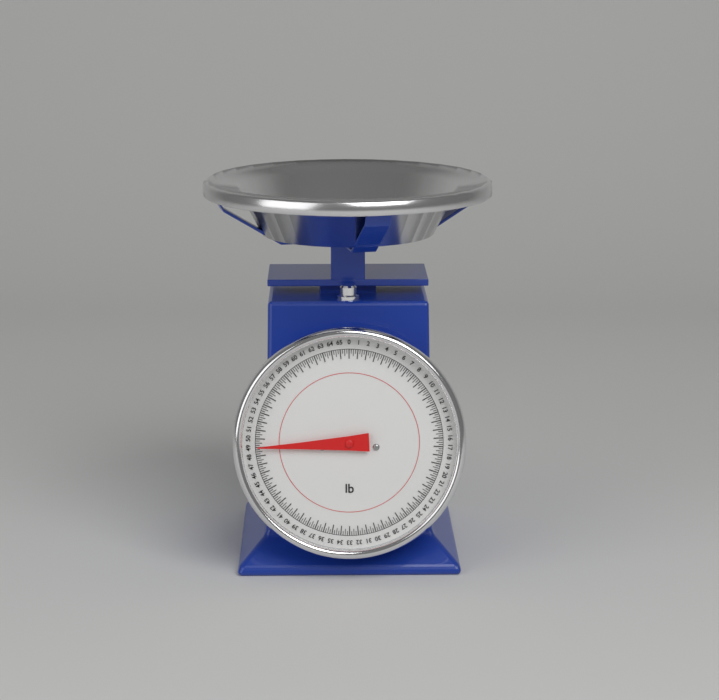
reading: 49.00 lb
